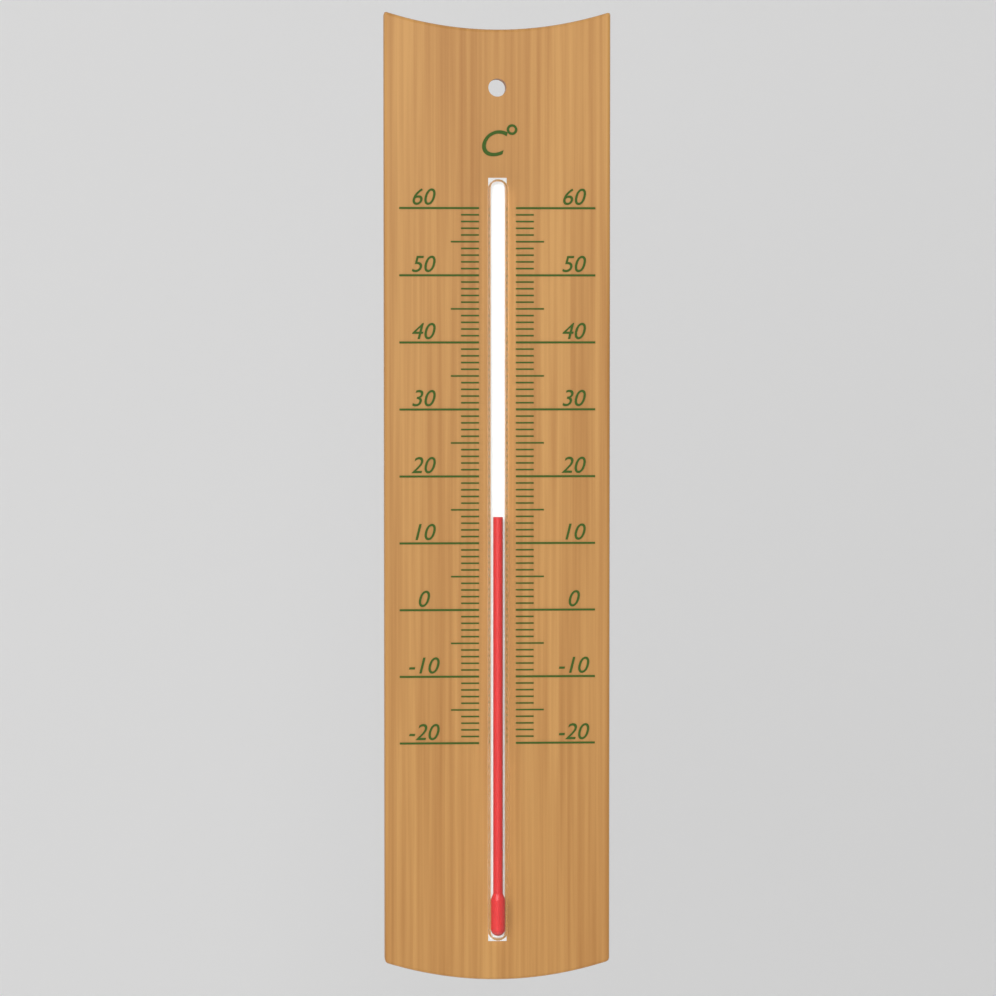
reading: 14 °C
